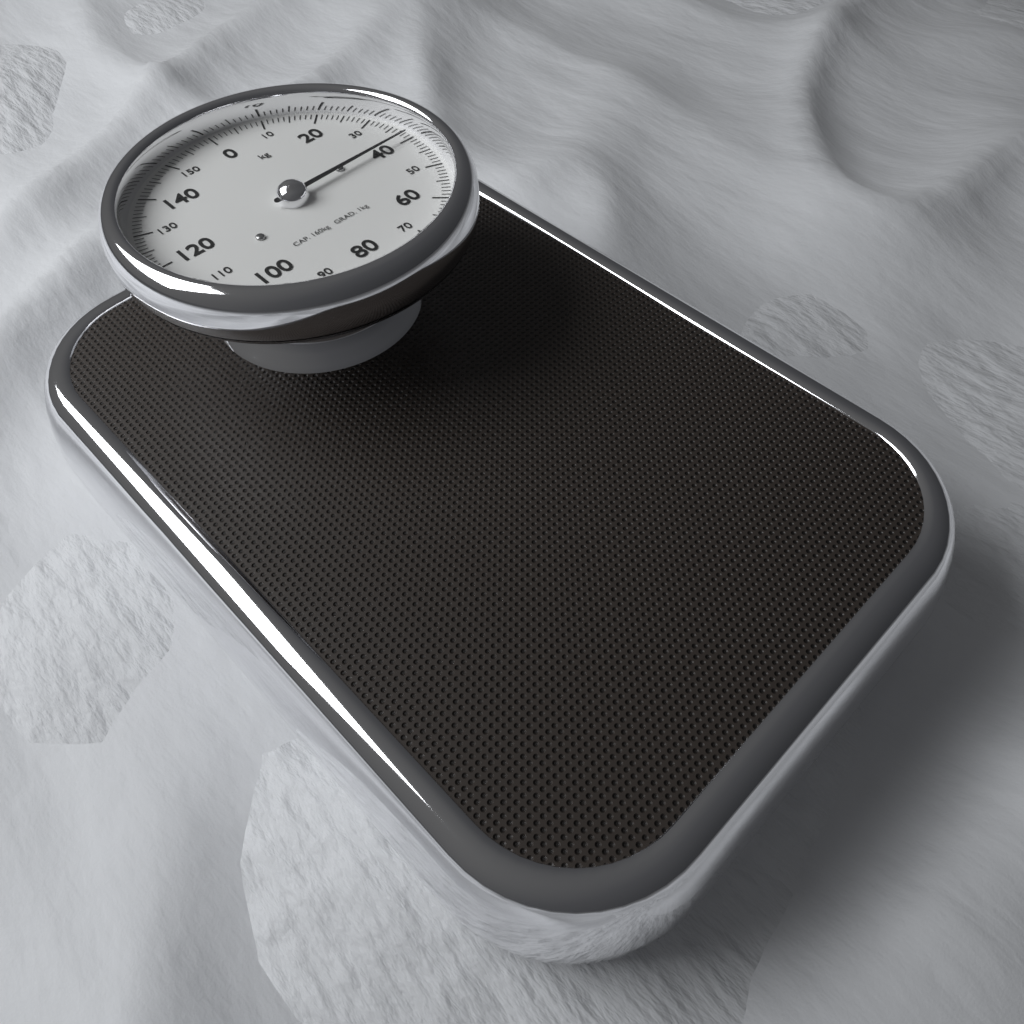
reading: 39 kg
